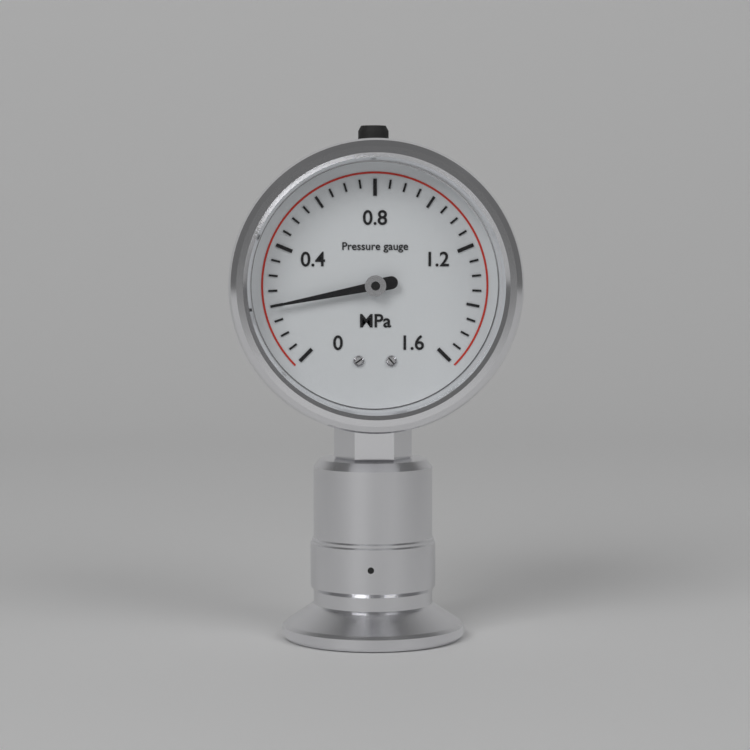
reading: 0.20 MPa
